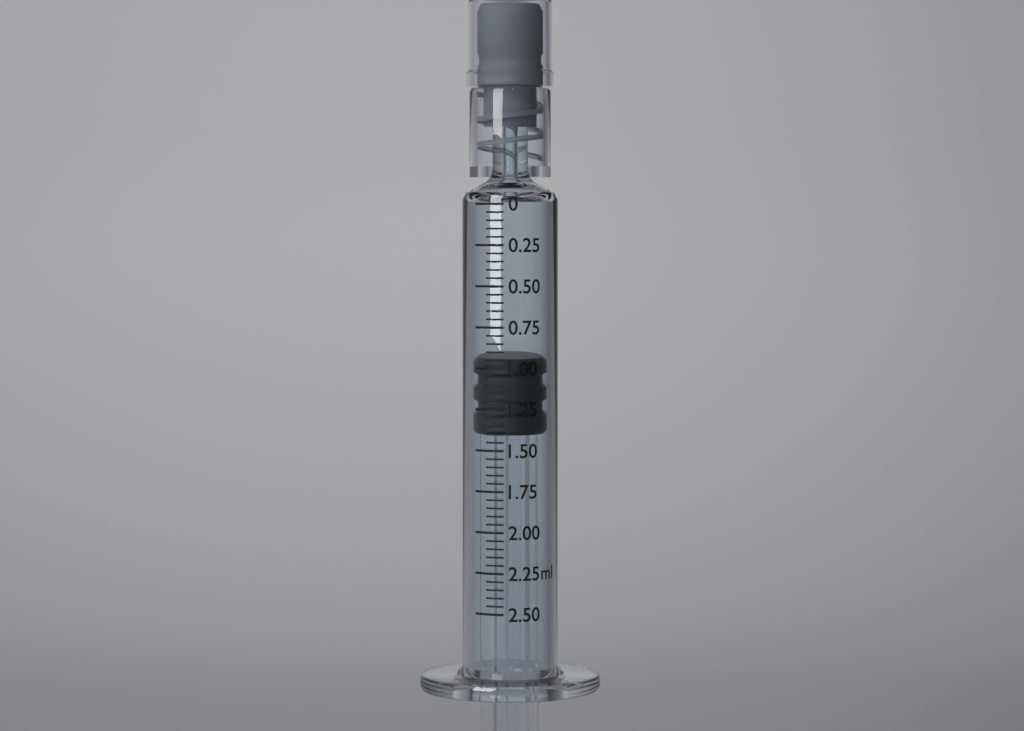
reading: 0.95 ml
